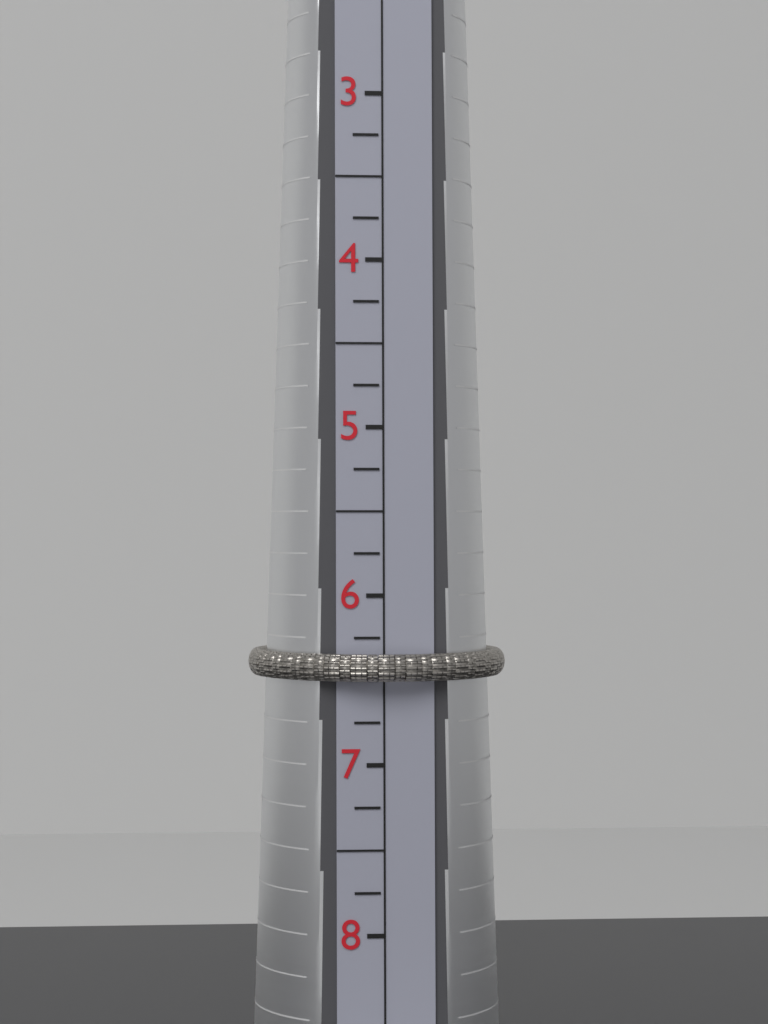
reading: 6.50 (no unit)
